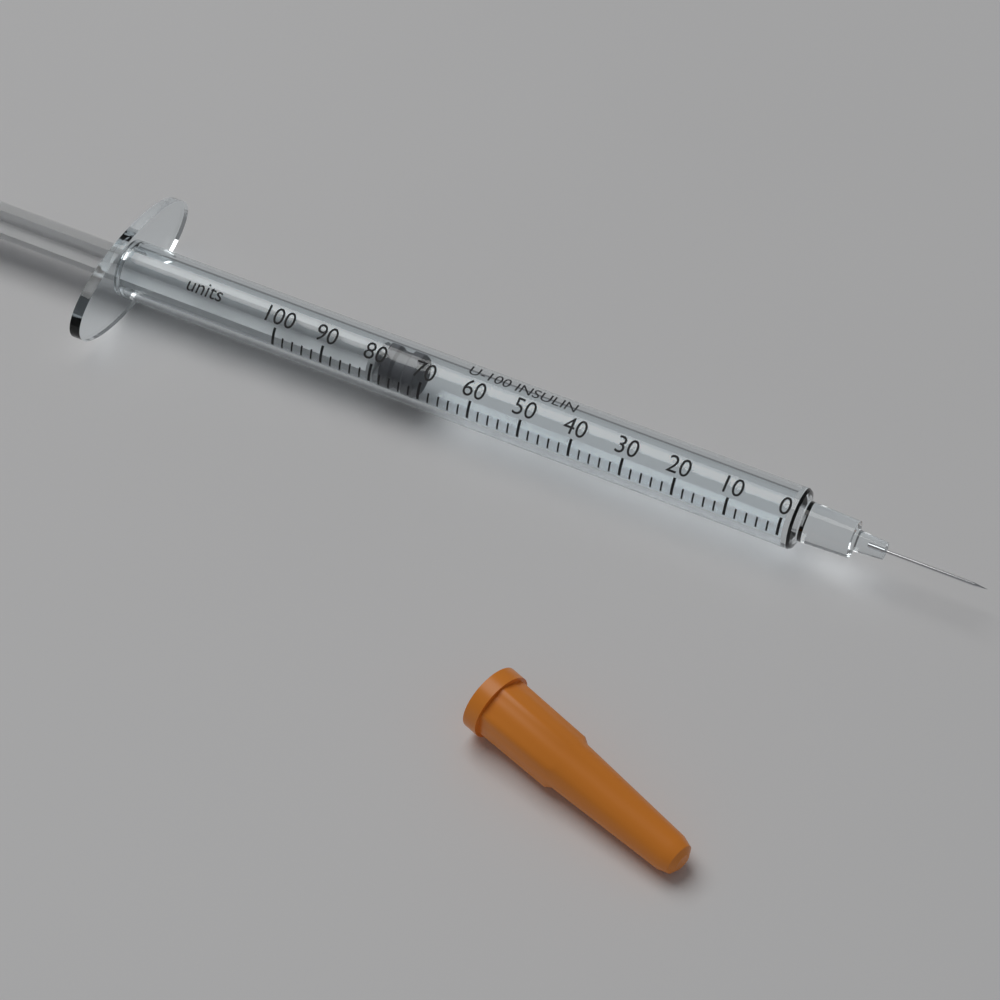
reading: 72 units
